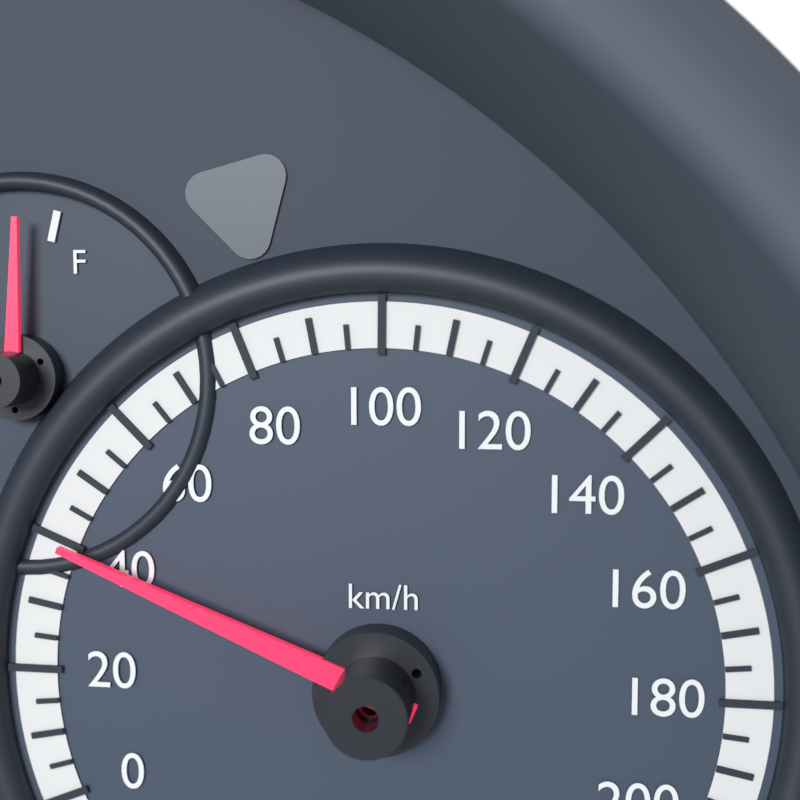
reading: 40 km/h
